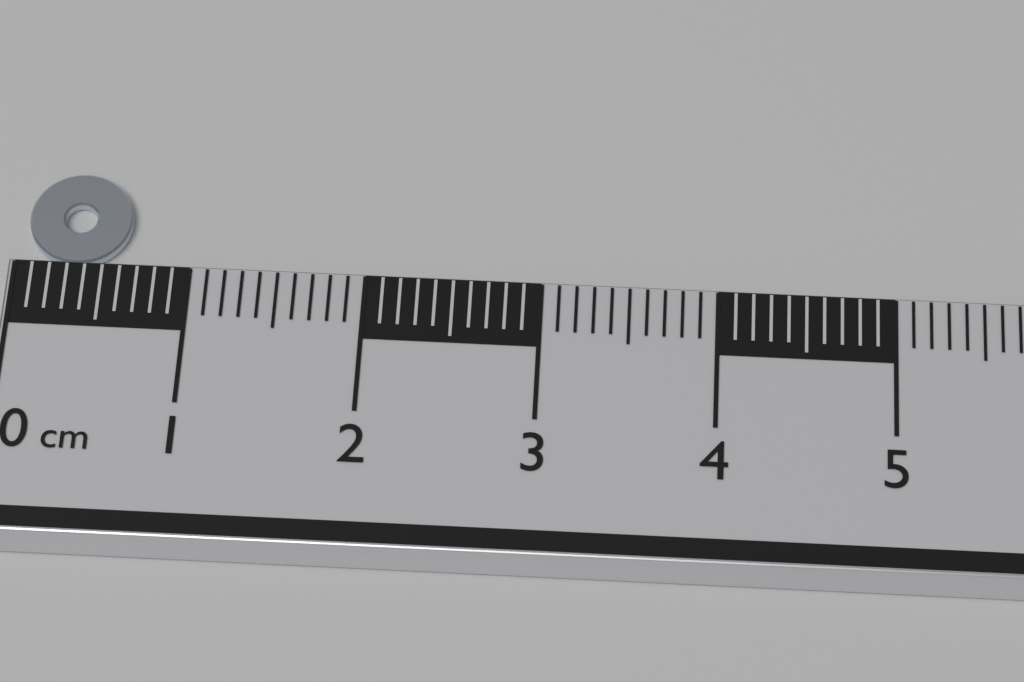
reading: 0.6 cm
